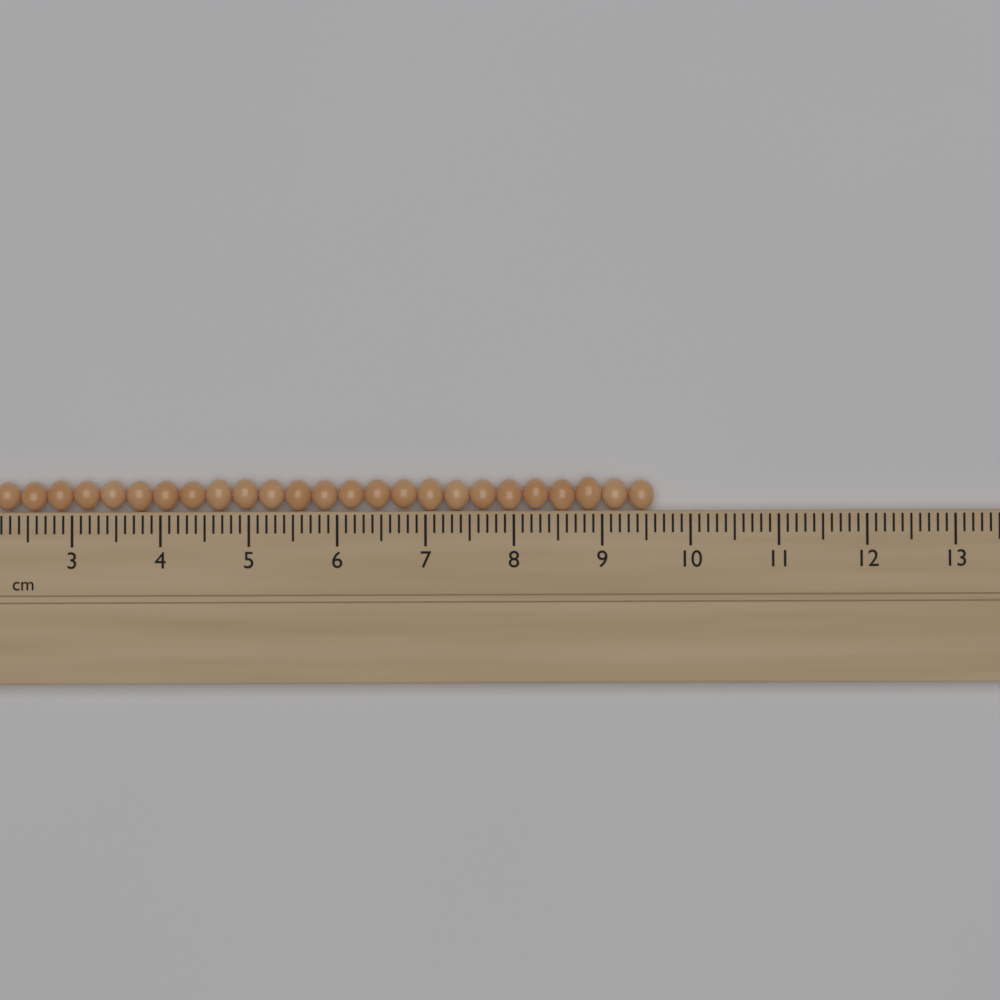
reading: 9.6 cm
